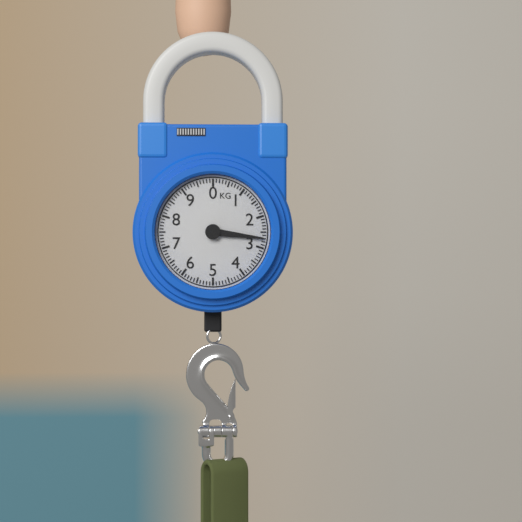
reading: 2.7 kg
